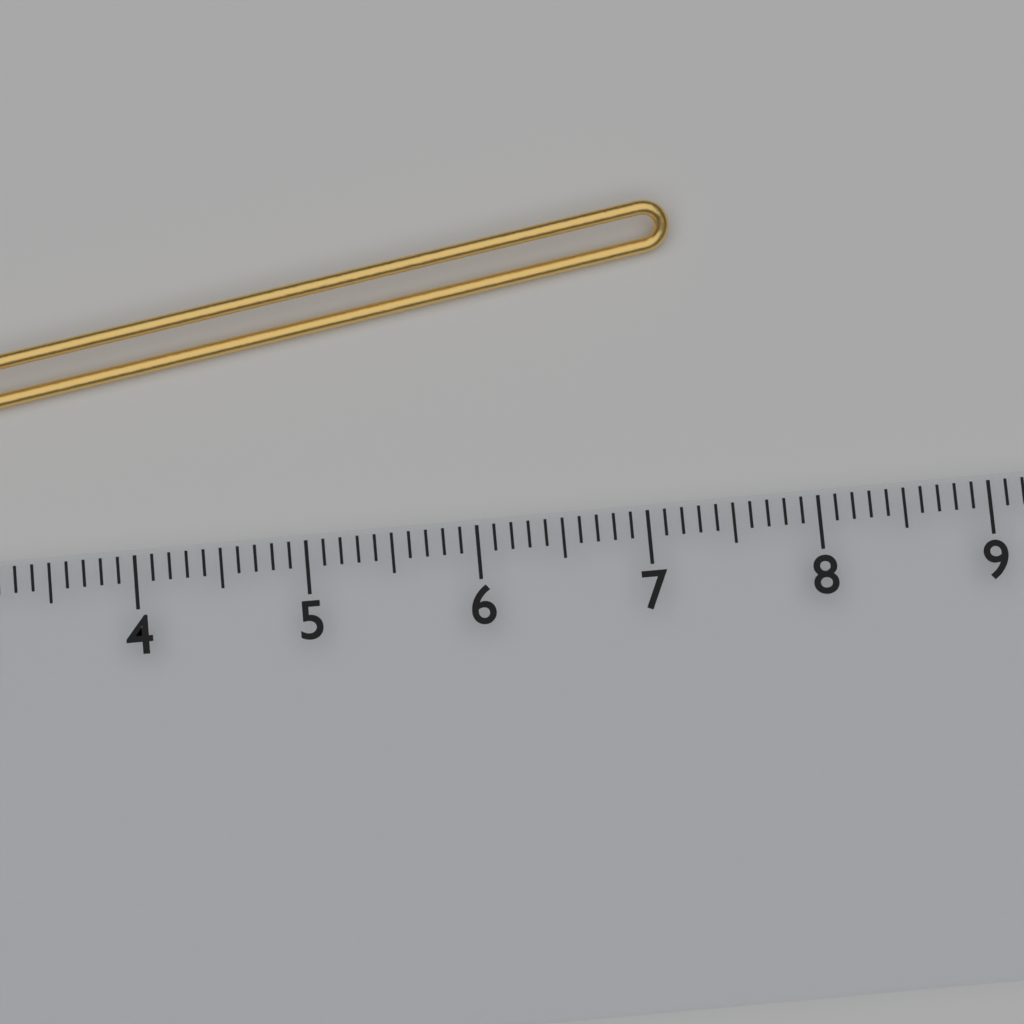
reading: 7.3 cm
